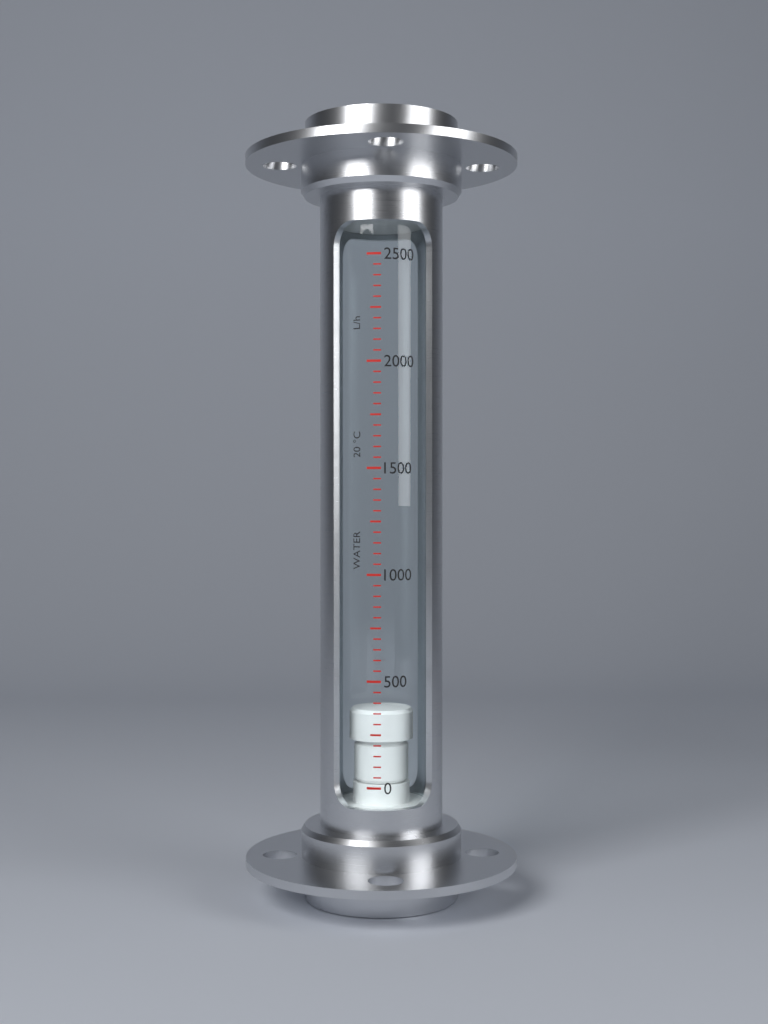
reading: 350 L/h
